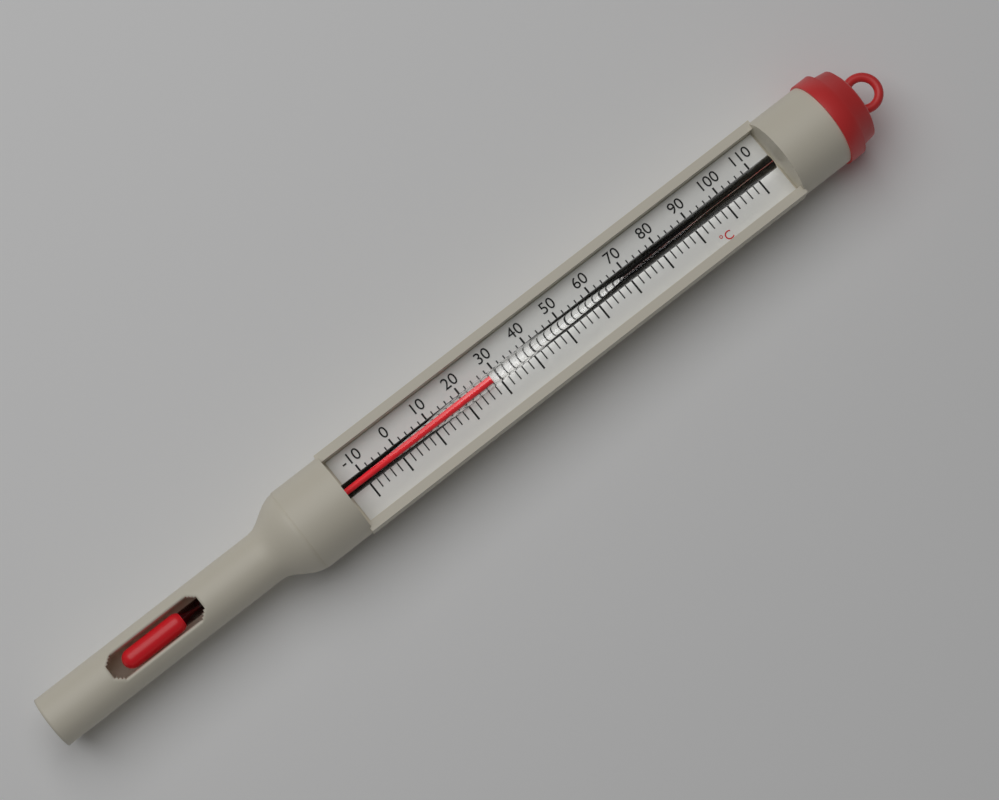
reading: 28 °C
